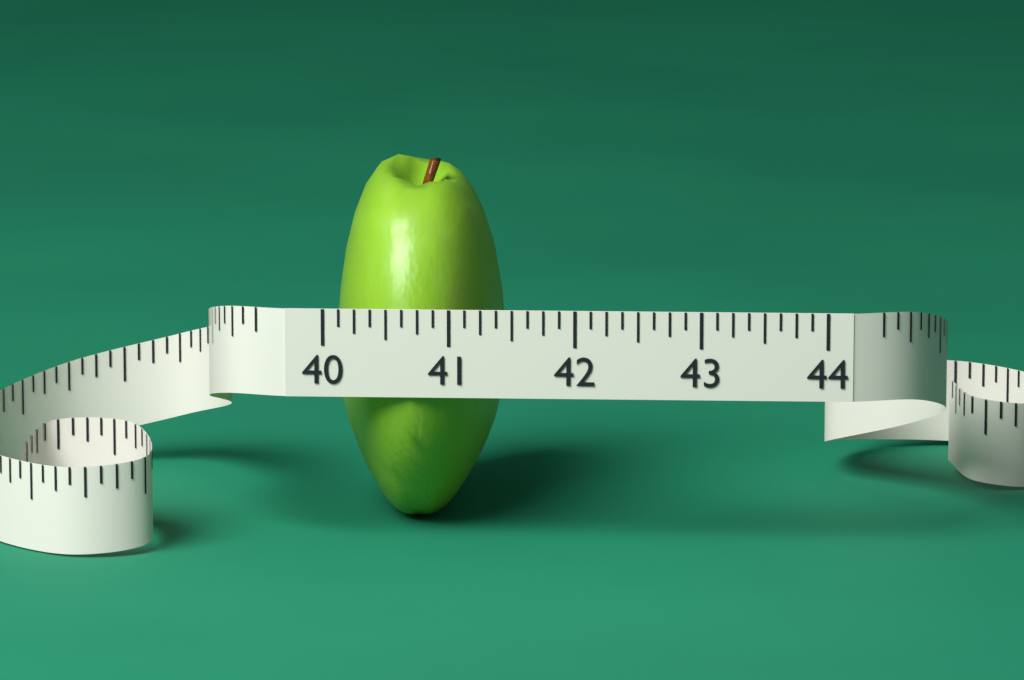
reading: 41.375 (no unit)
